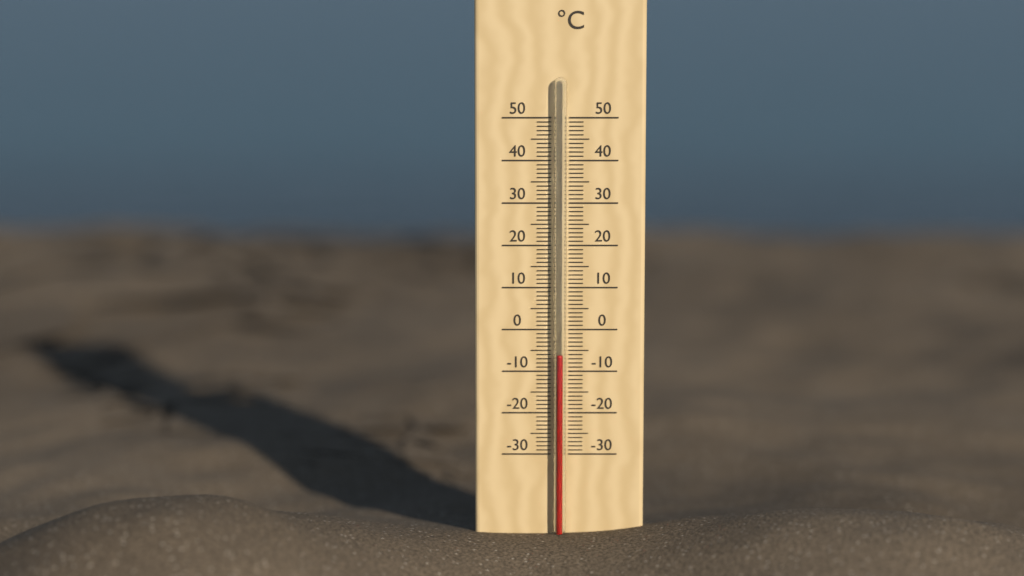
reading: -6 °C
